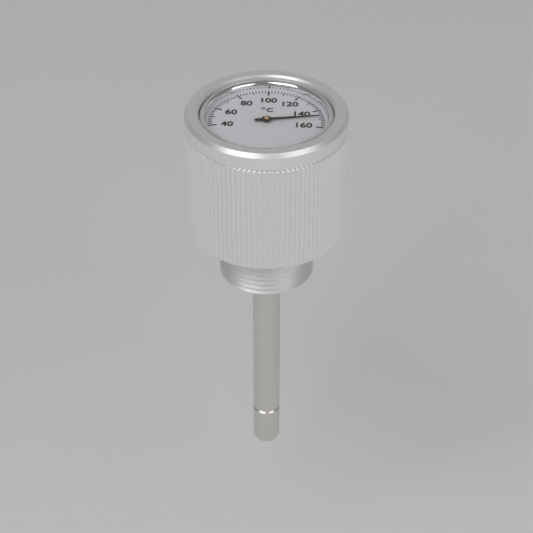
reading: 148 °C
